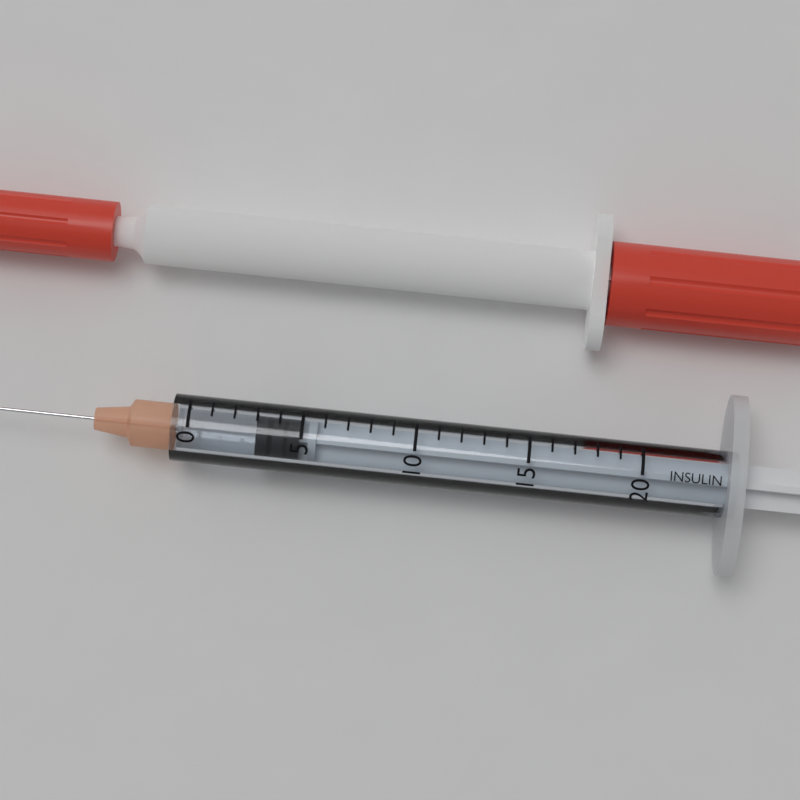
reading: 3 (no unit)
